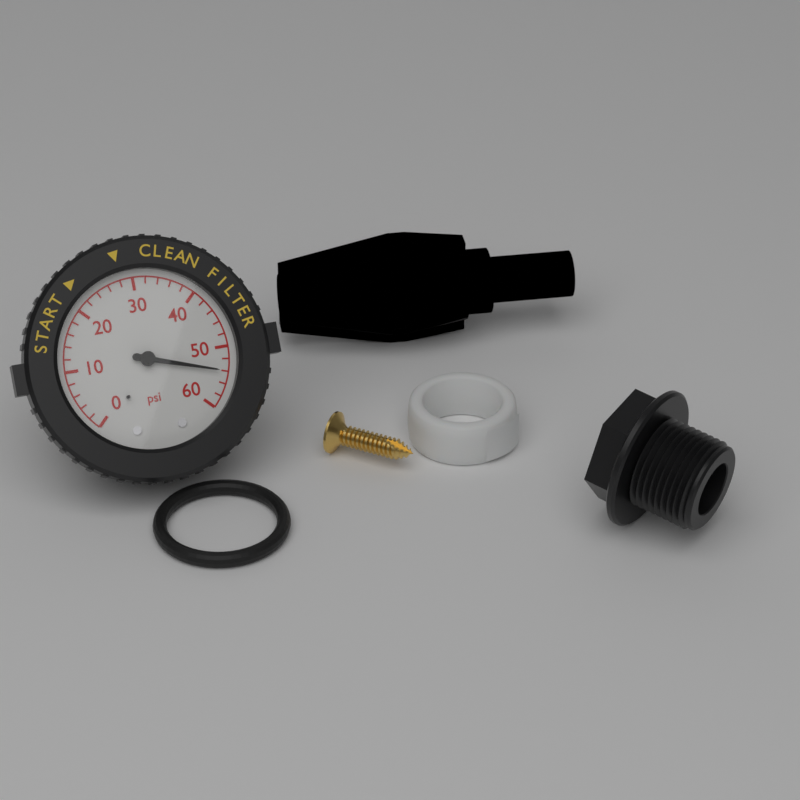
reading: 54 psi
